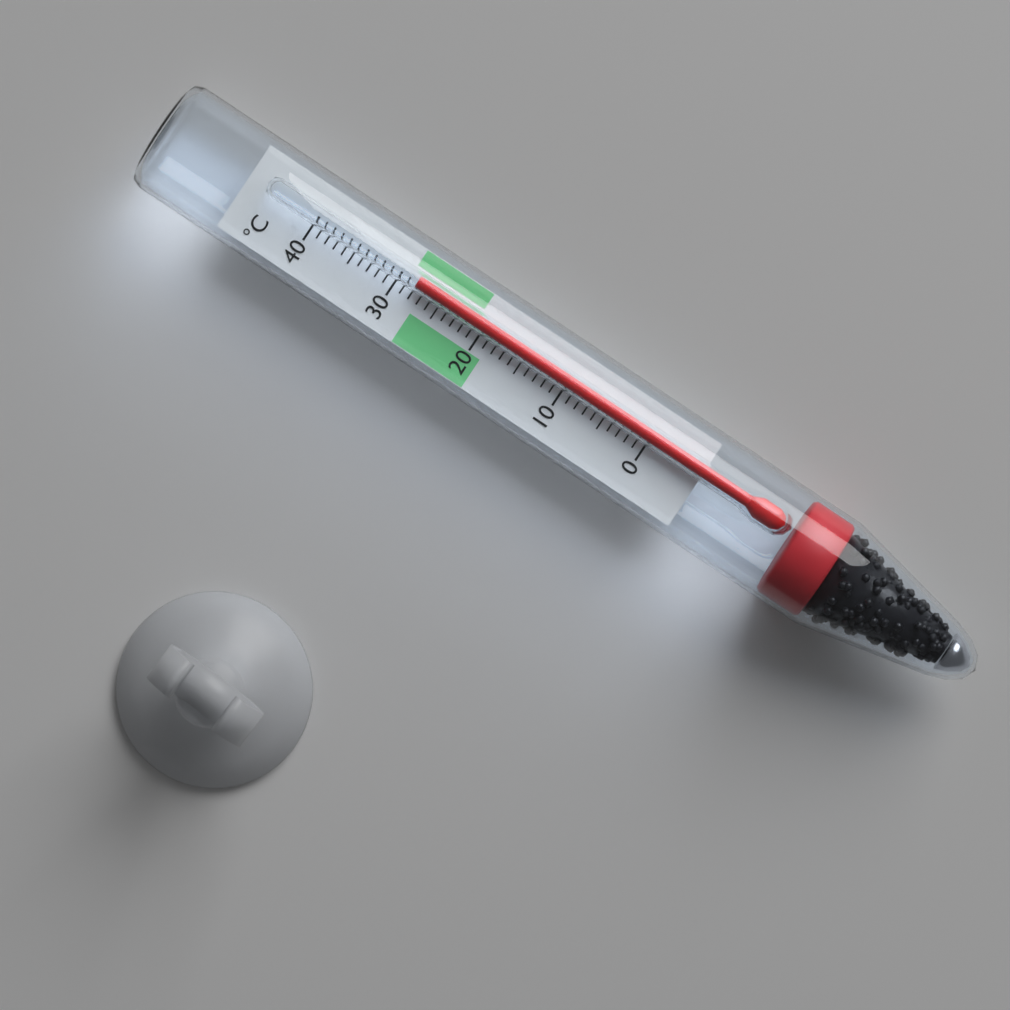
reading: 28 °C
